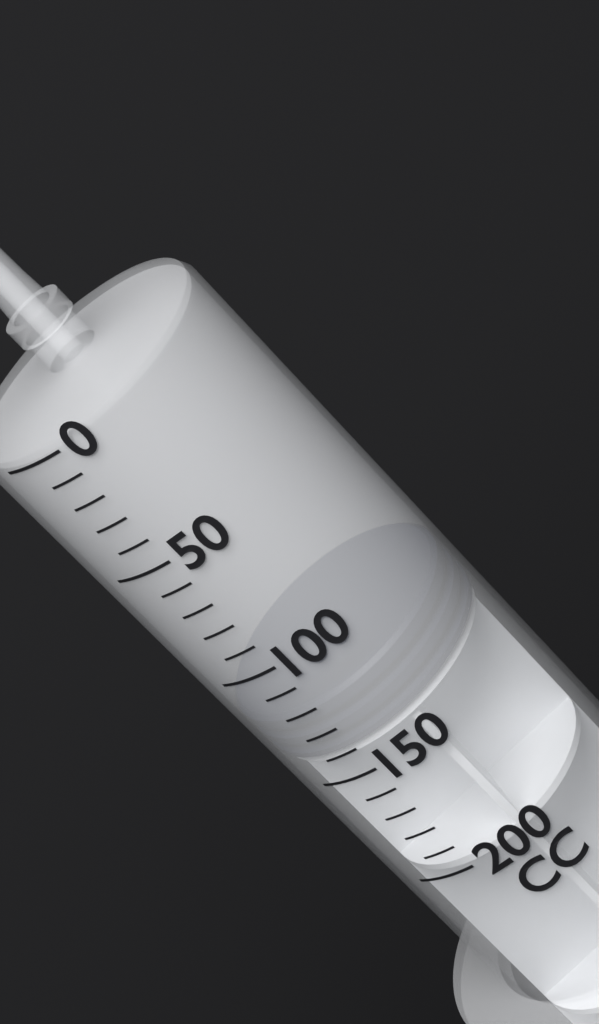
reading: 120 cc
